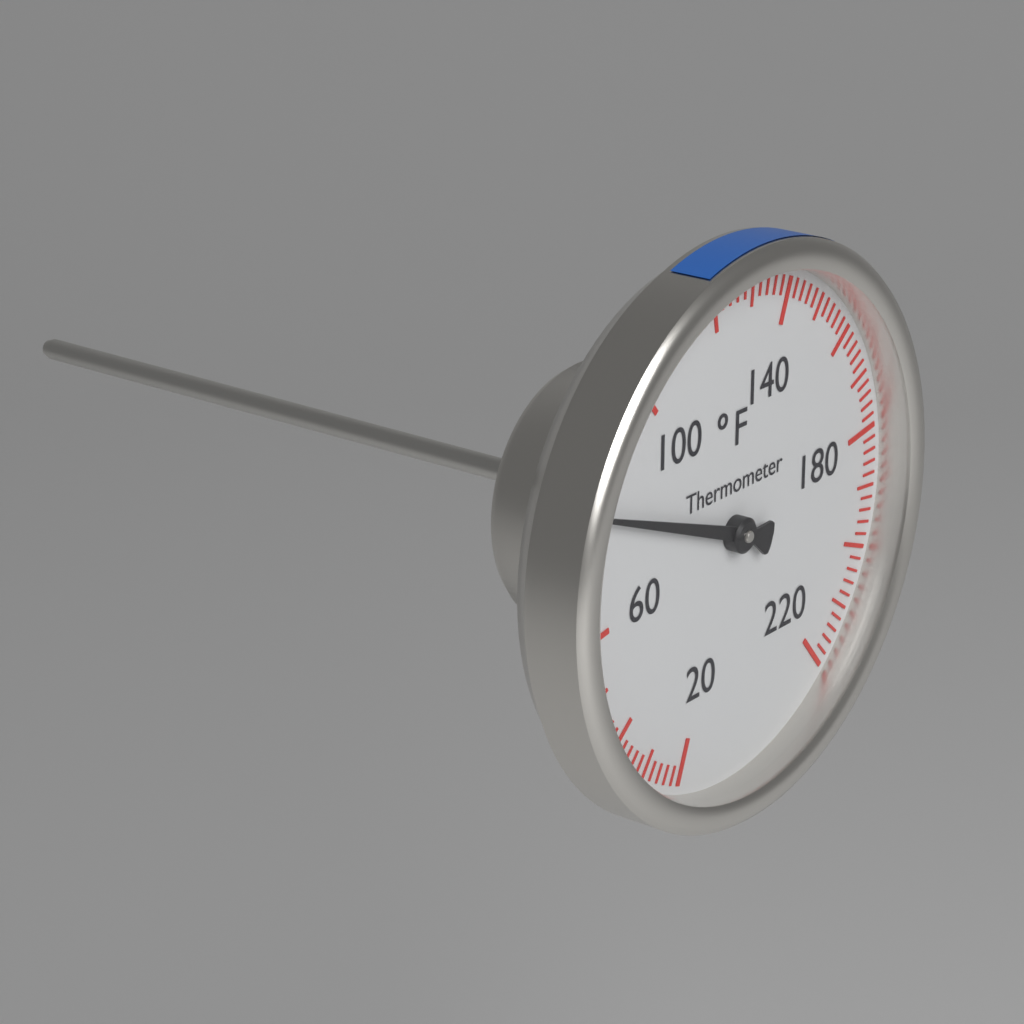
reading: 80 °F
